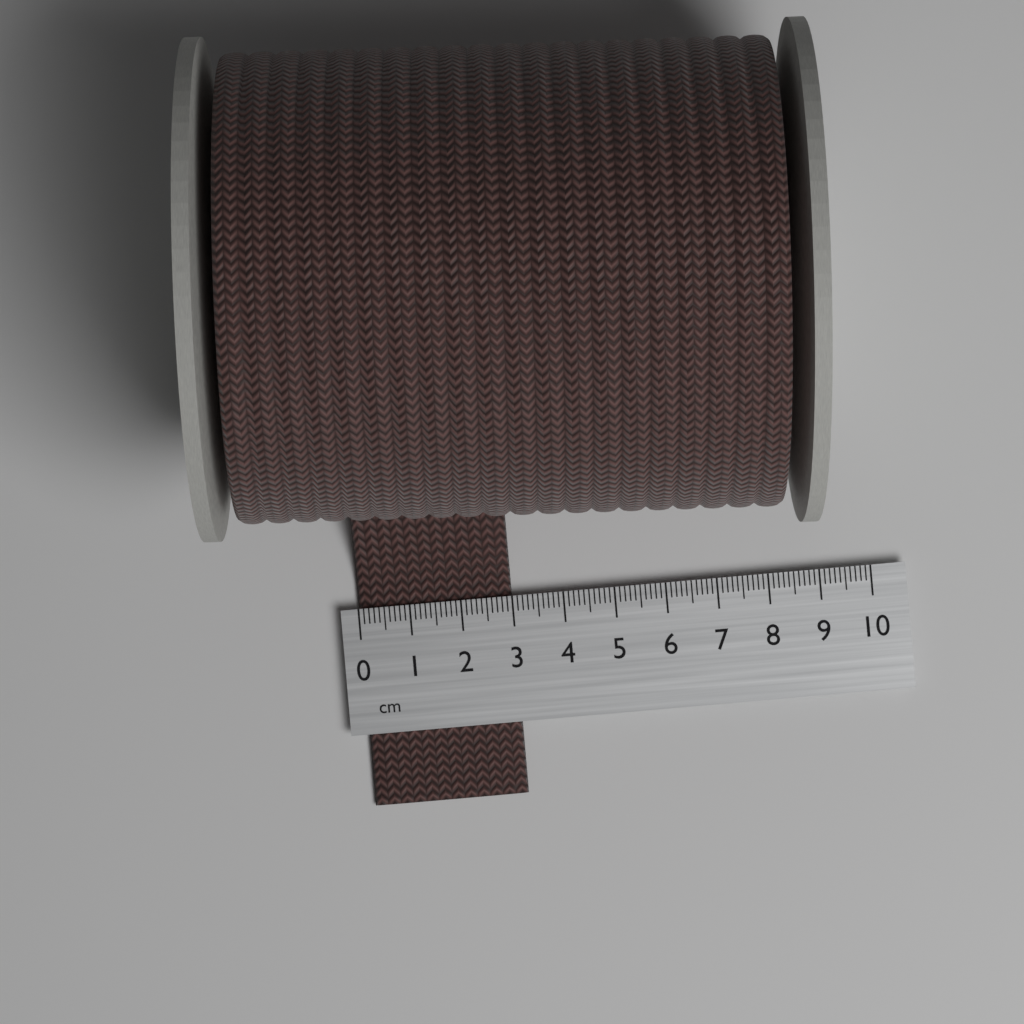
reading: 3.0 cm
